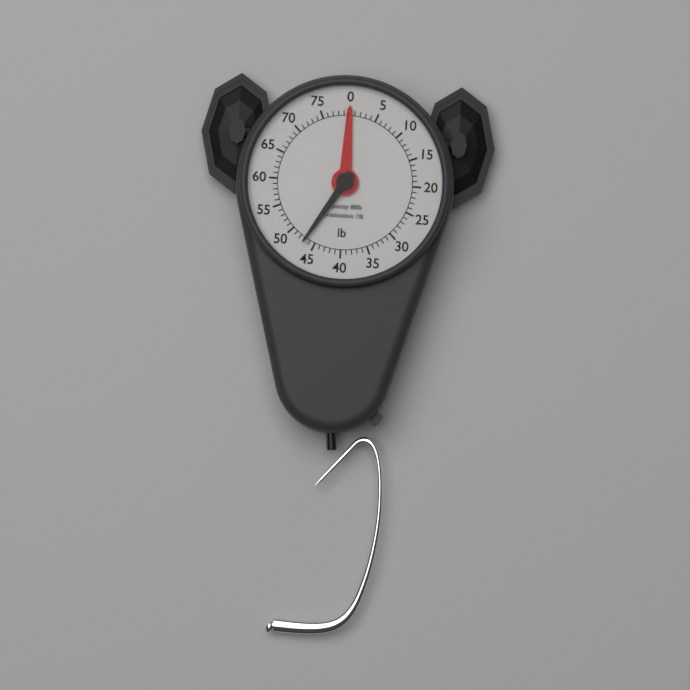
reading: 47 lb
